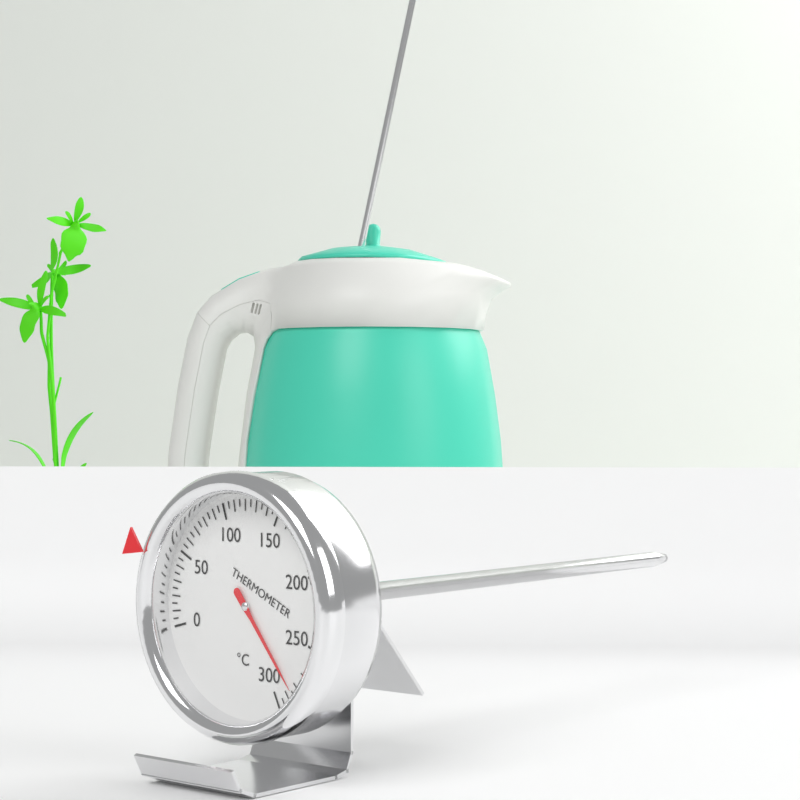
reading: 285 °C
